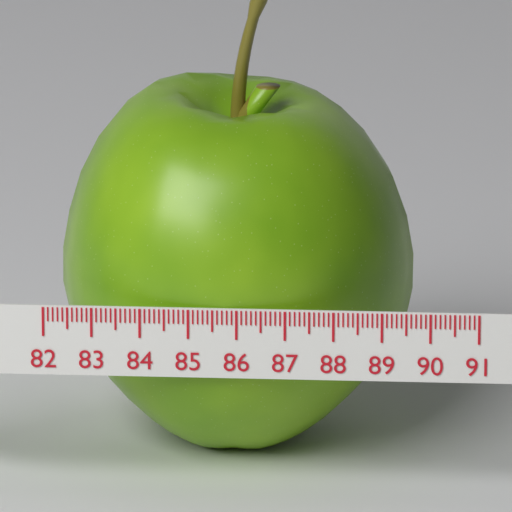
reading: 89.5 (no unit)
